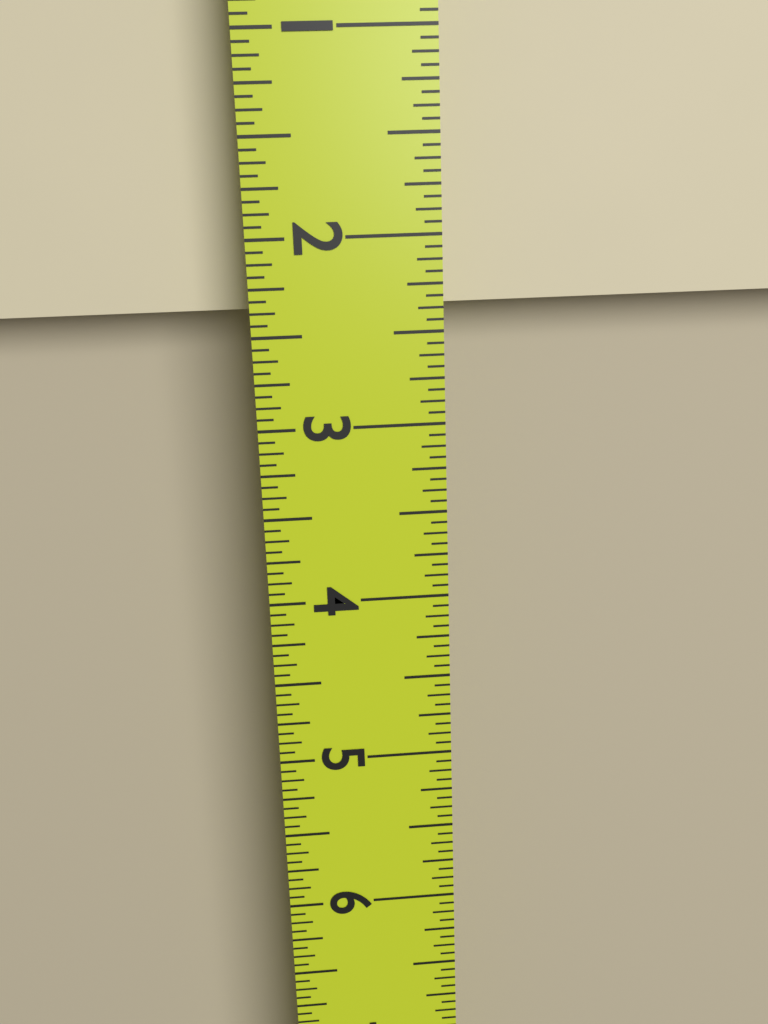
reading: 2.3750 in
